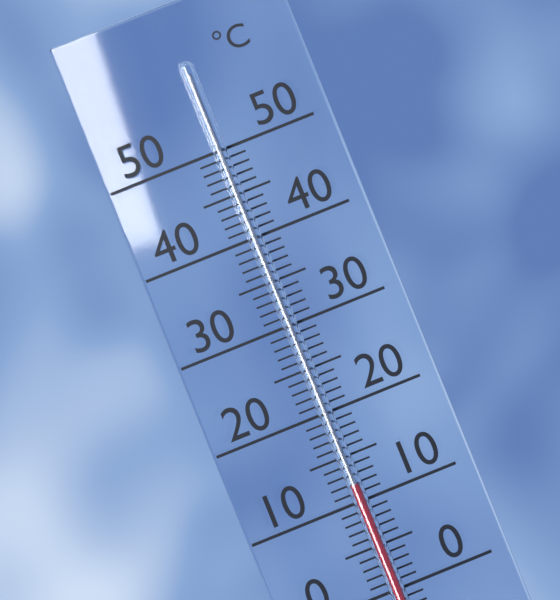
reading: 12 °C
